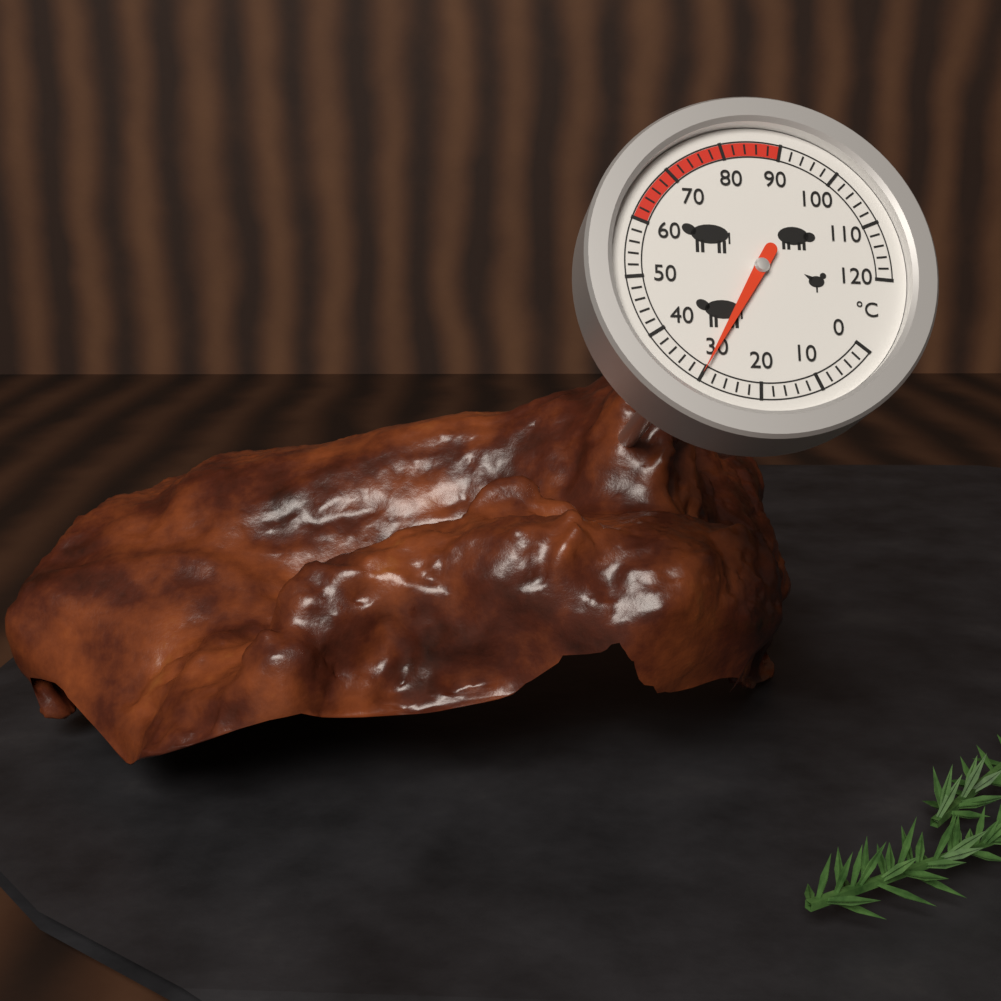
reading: 30 °C
